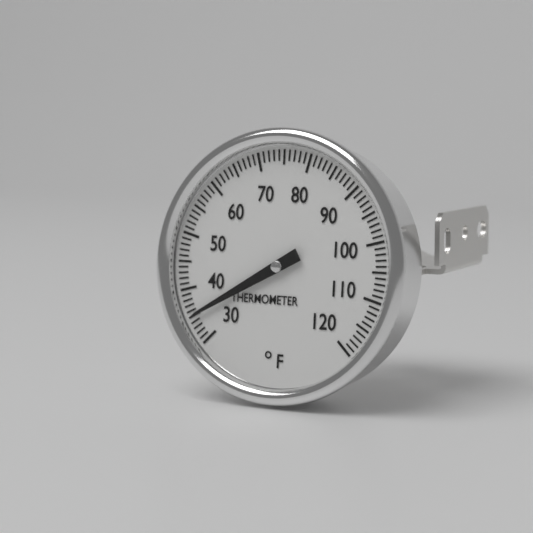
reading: 35 °F
